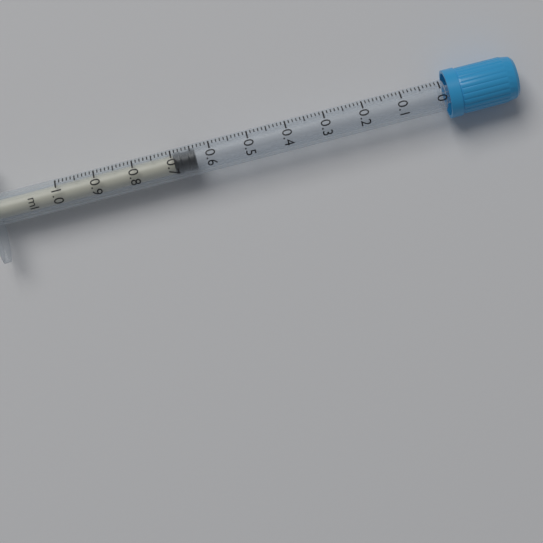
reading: 0.64 ml
